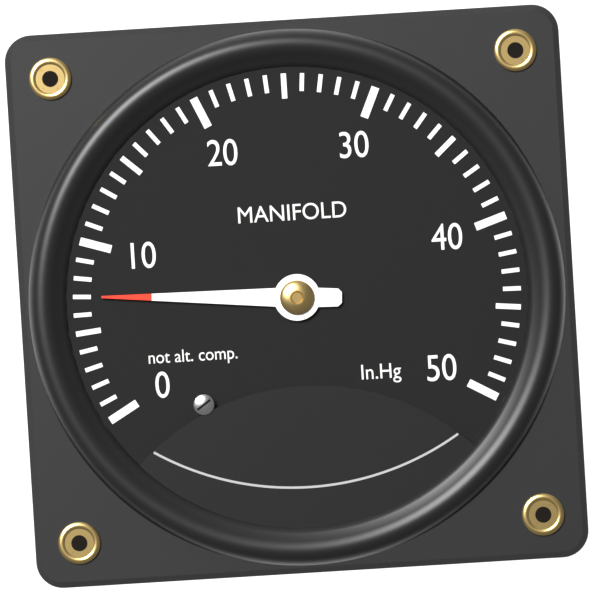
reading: 7 inHg
